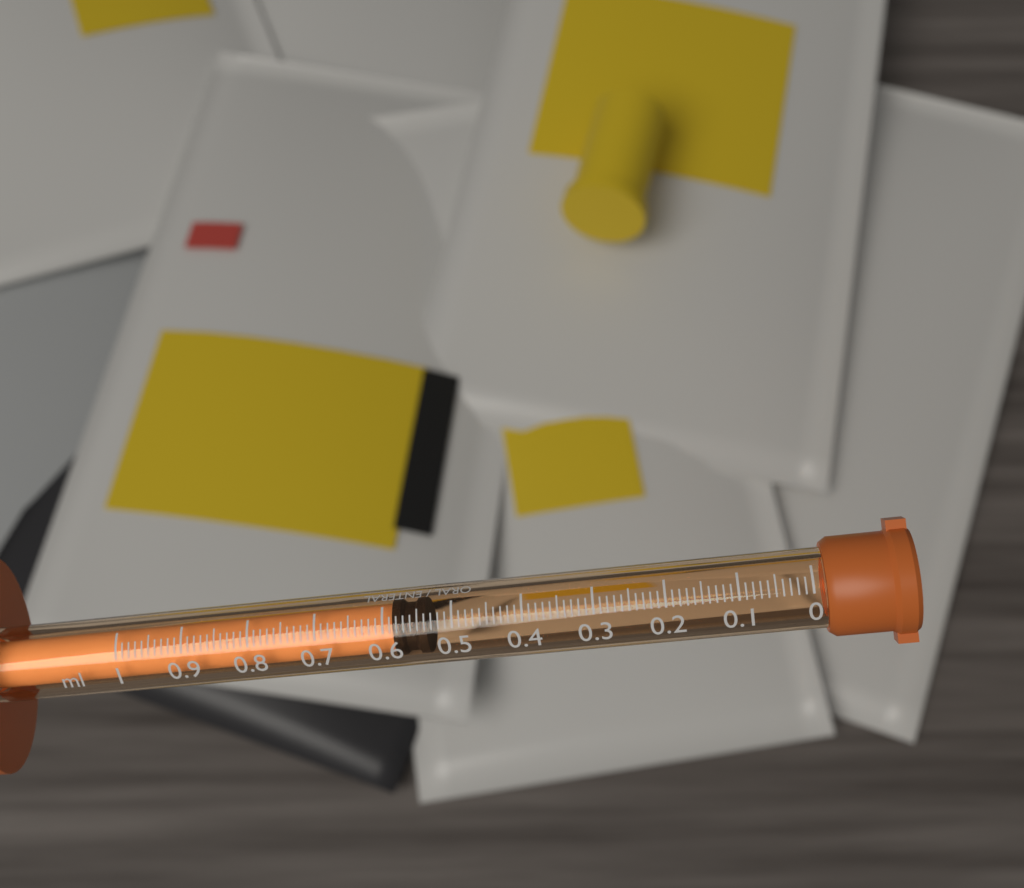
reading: 0.54 ml
